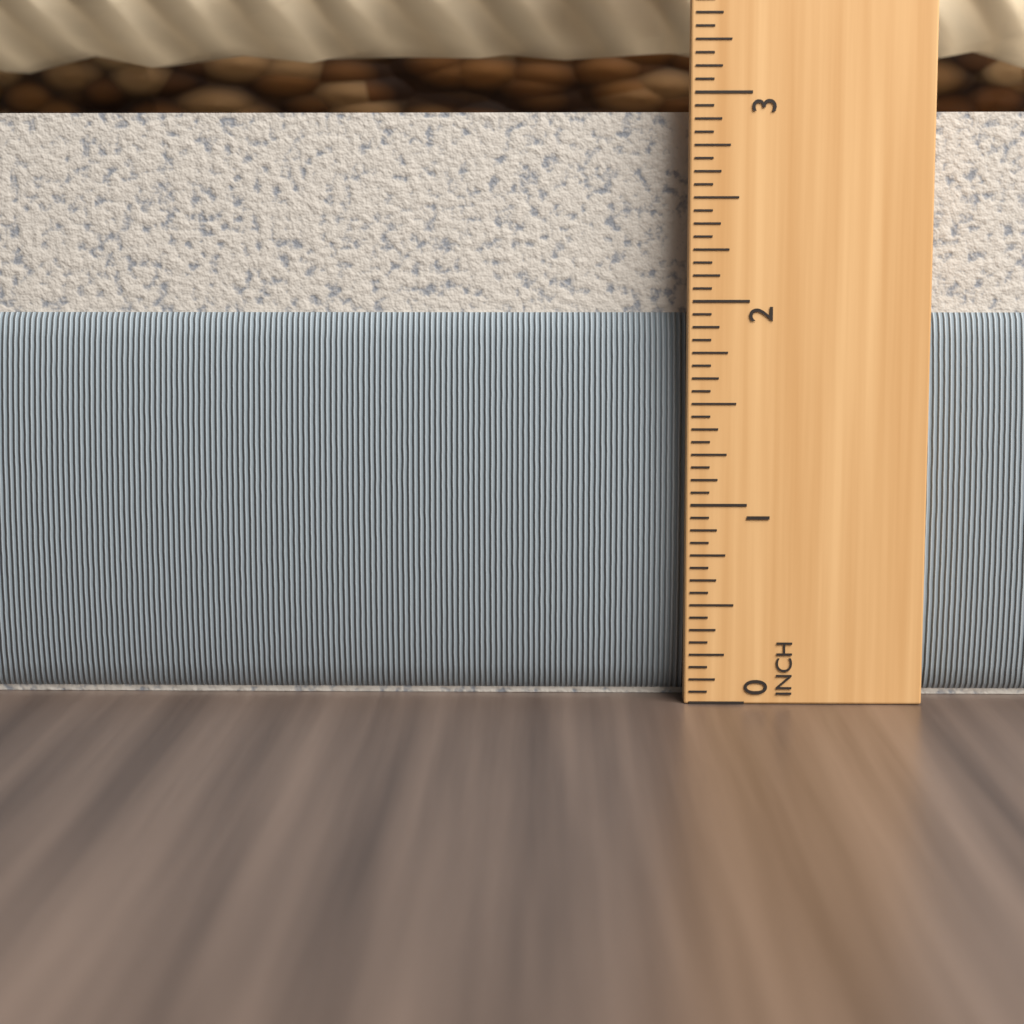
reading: 2.9375 in
